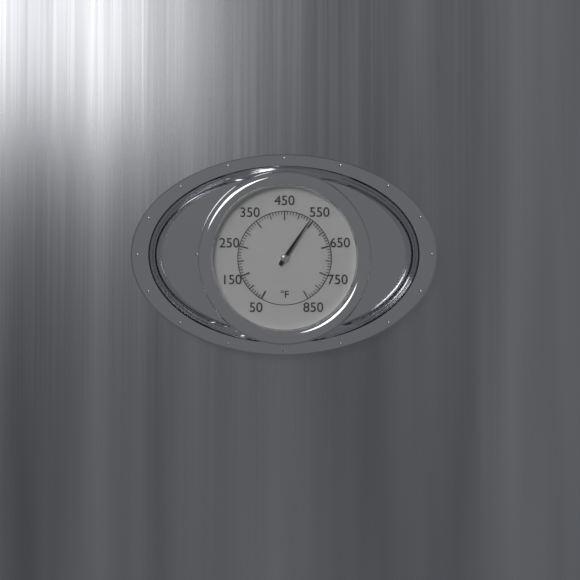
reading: 540 °F
